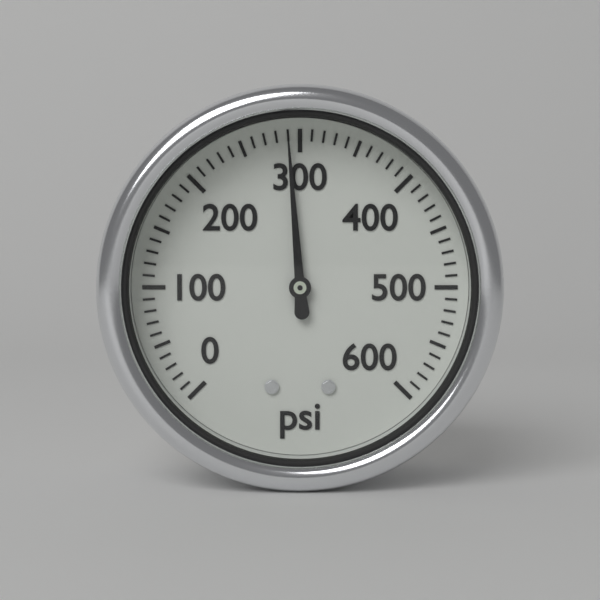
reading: 290 psi
